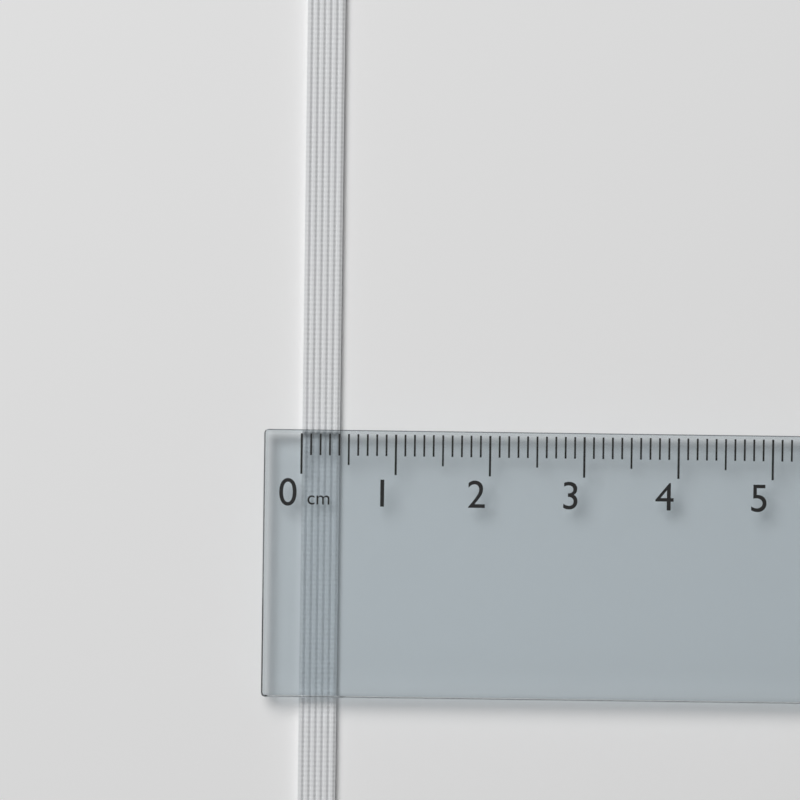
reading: 0.4 cm
